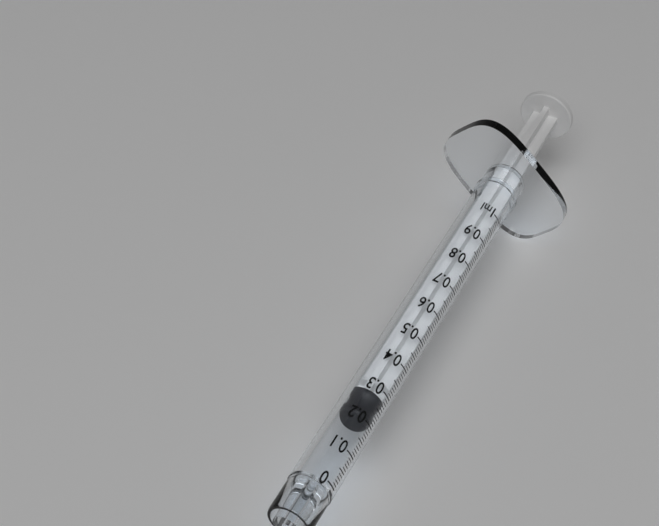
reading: 0.21 ml
